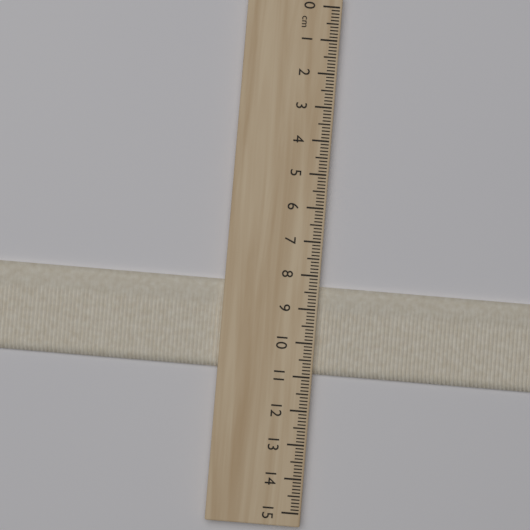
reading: 10.9 cm
